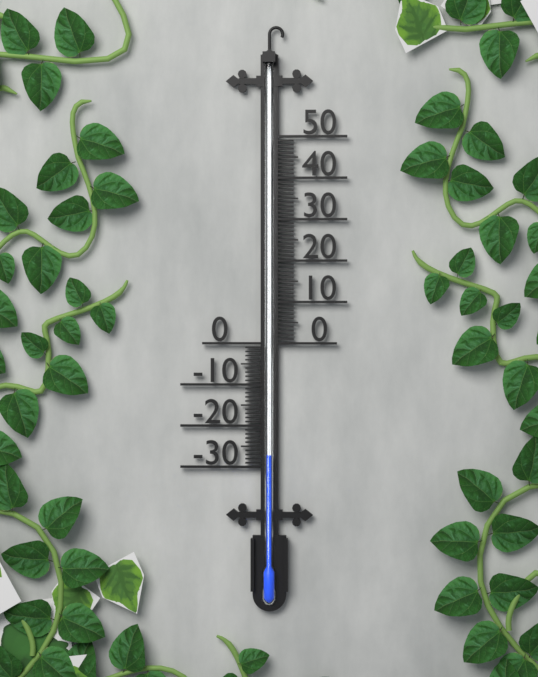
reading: -27 (no unit)
